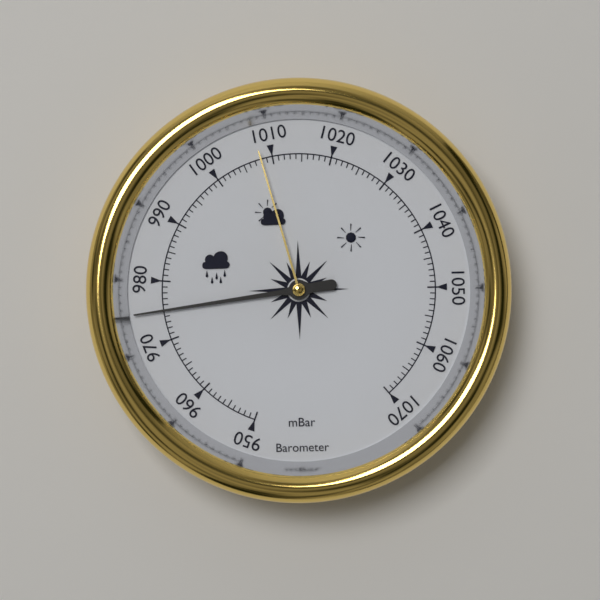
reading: 975 mbar
